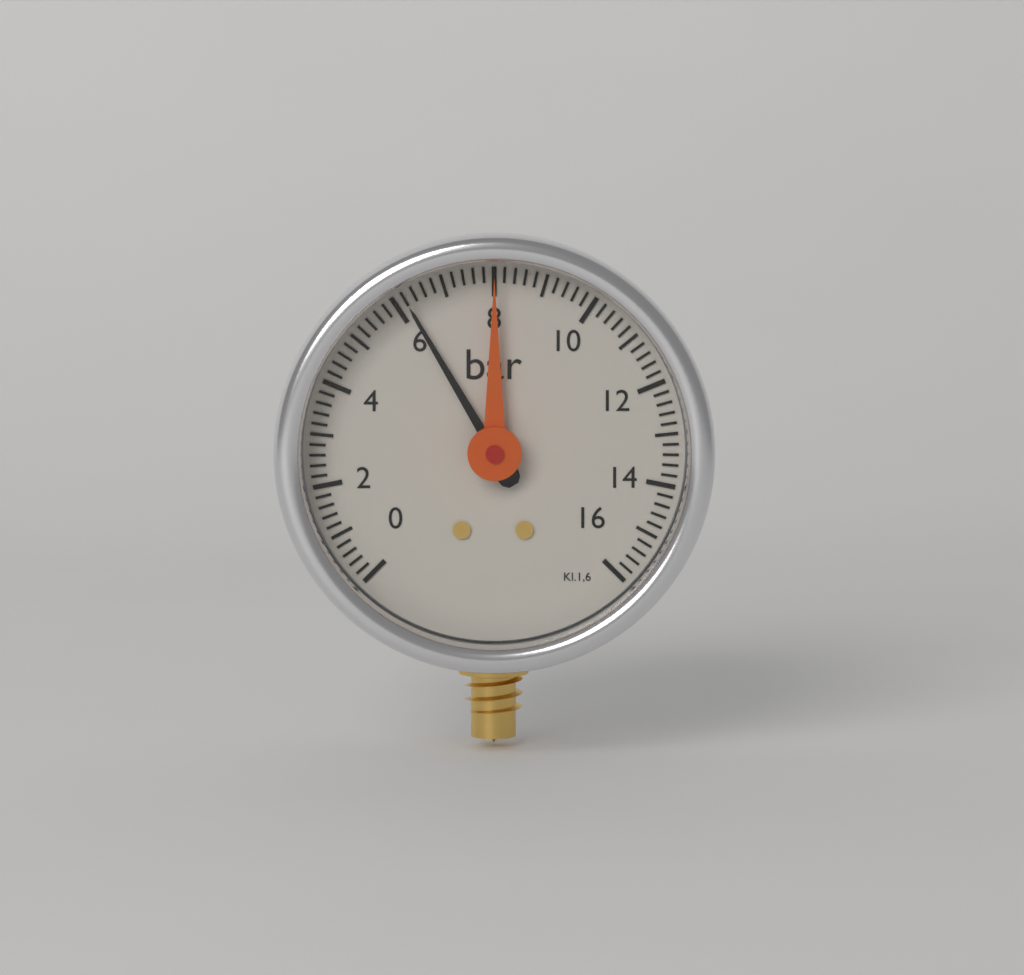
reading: 6.2 bar
